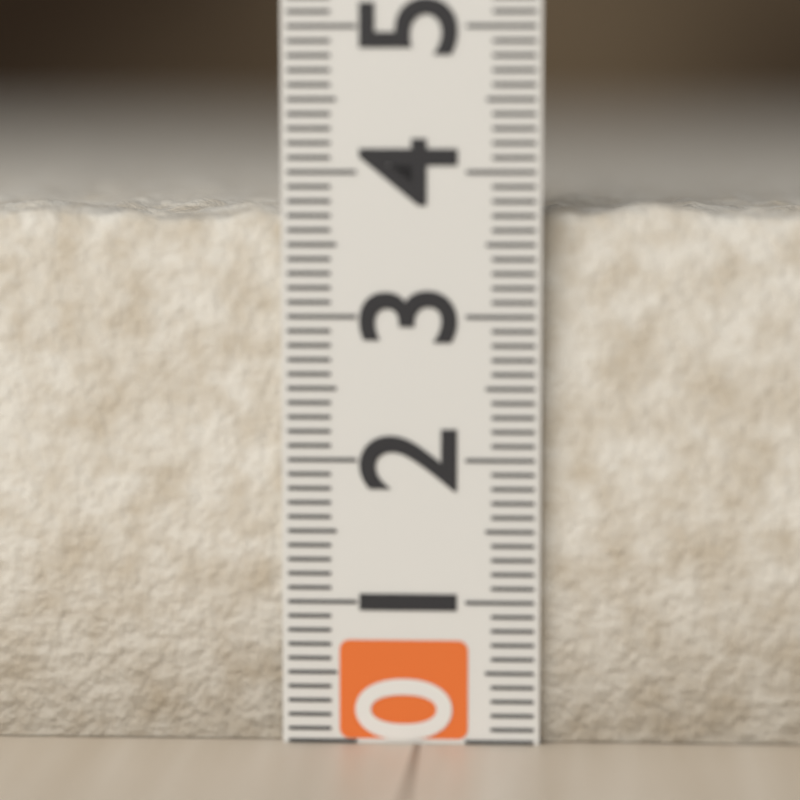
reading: 3.8 (no unit)
